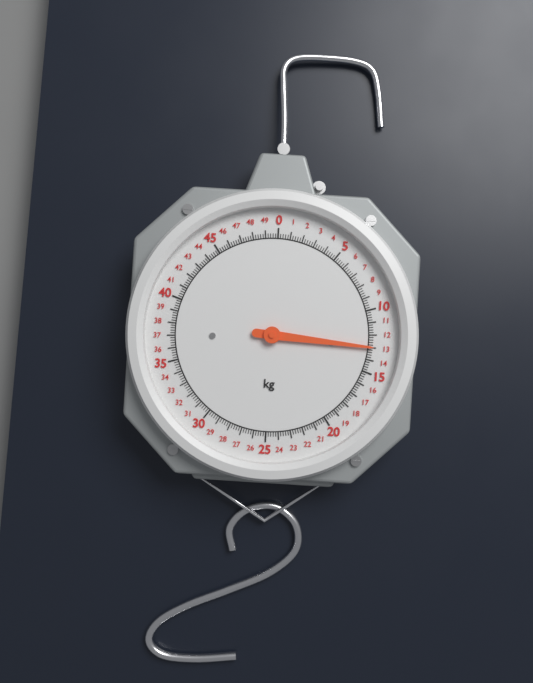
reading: 13.0 kg
